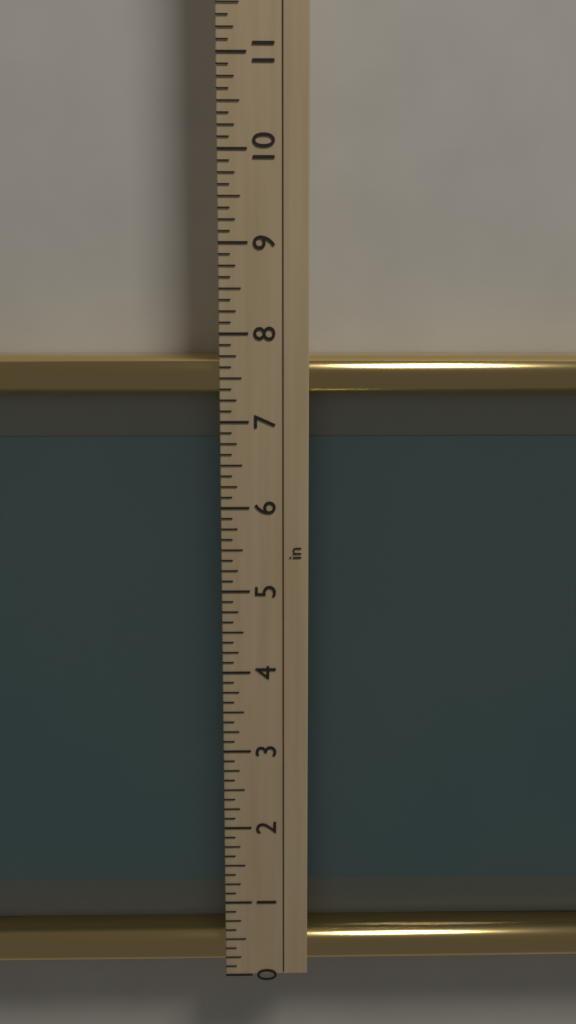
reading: 7.750 in
